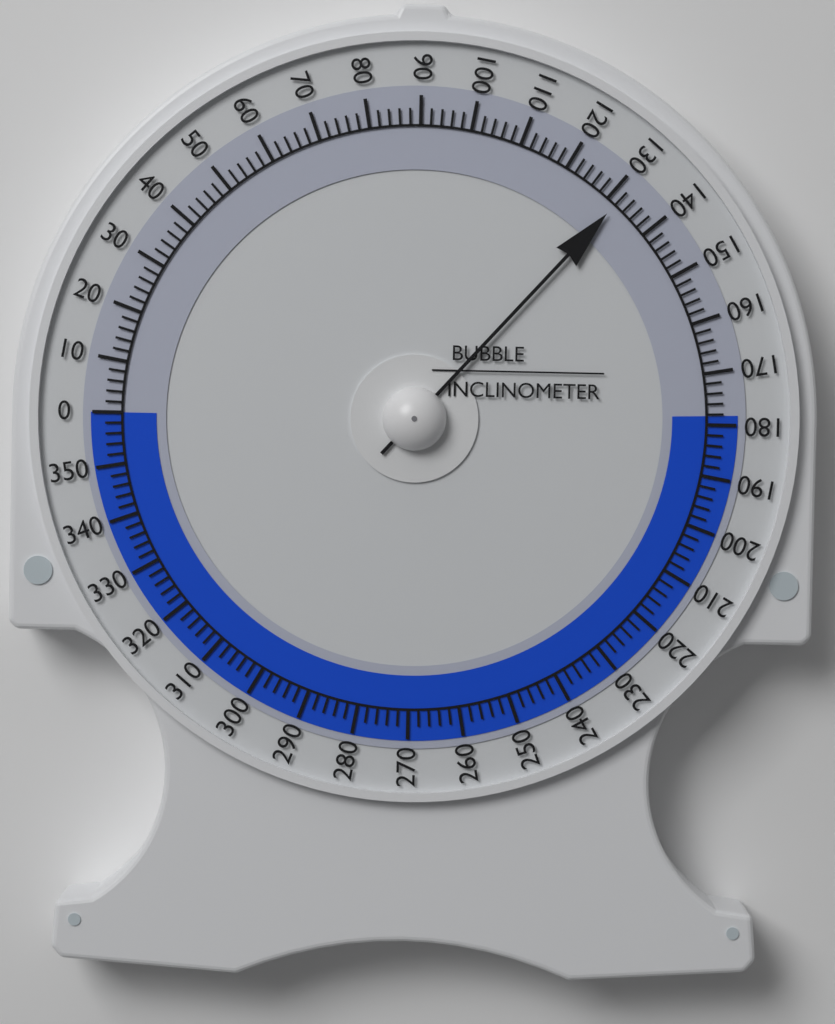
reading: 132 (no unit)
